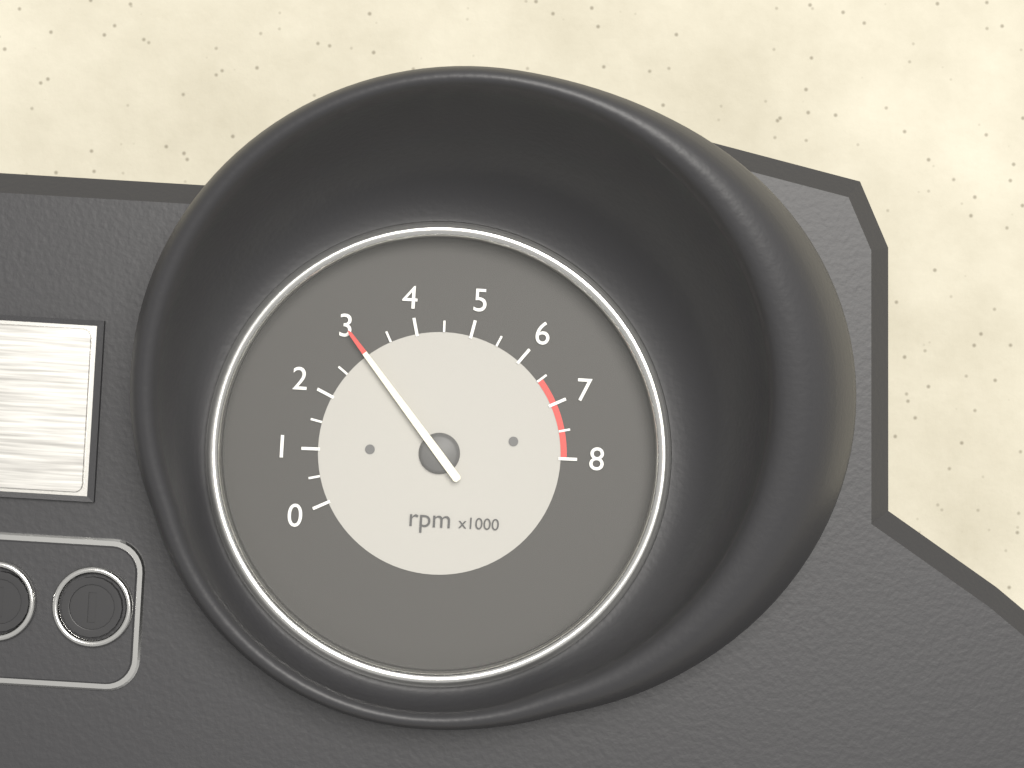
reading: 3000 rpm
